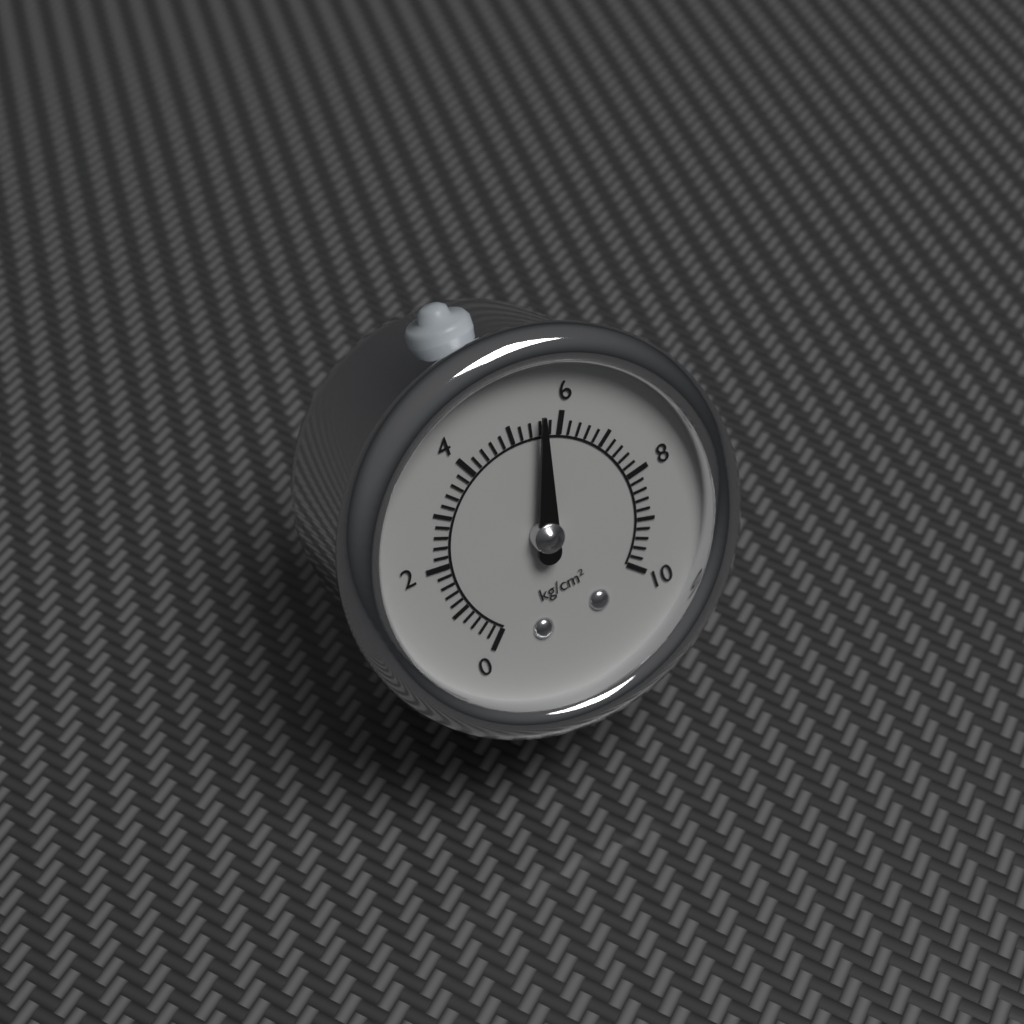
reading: 5.6 kg/cm²
